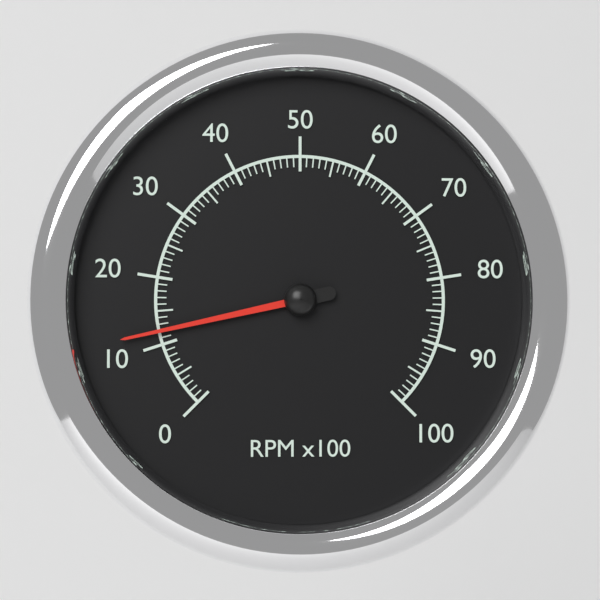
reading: 12 RPM x100
